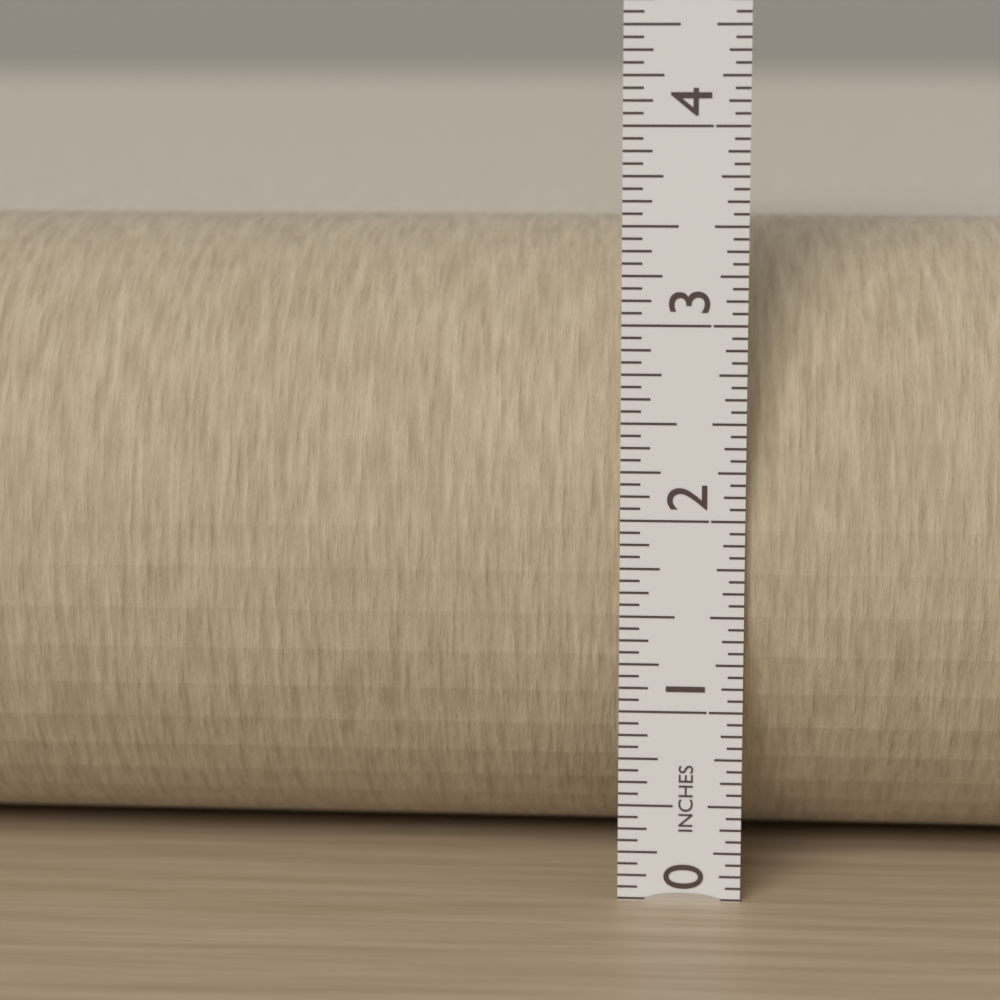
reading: 3.4375 in
